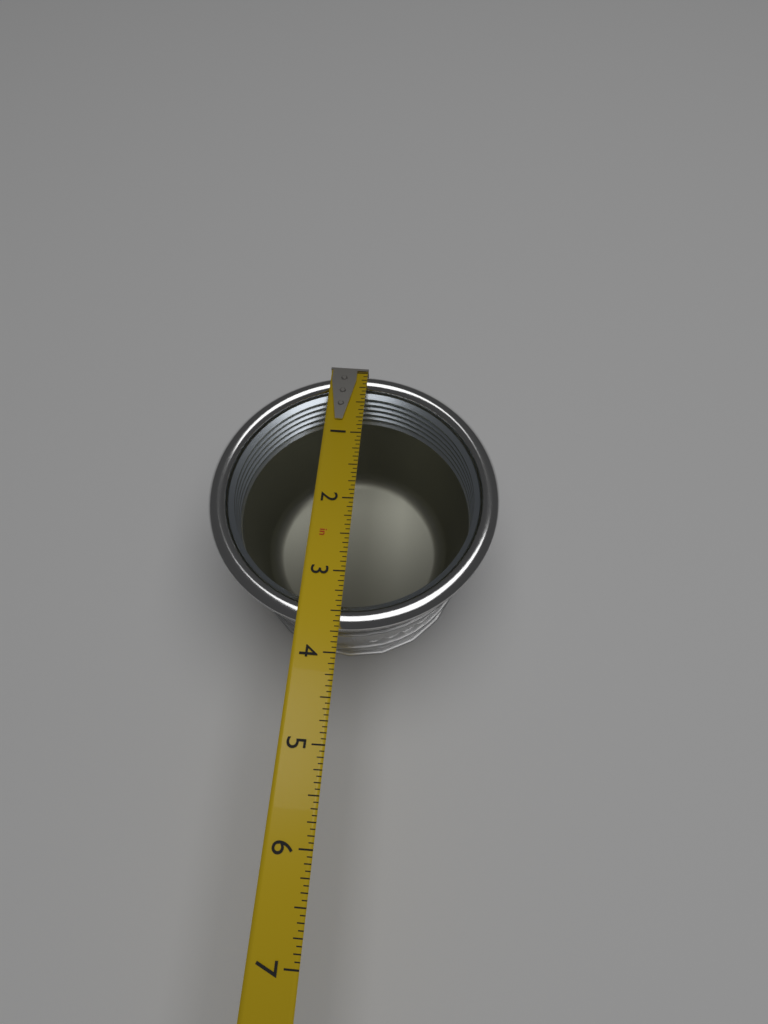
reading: 3.6875 in
